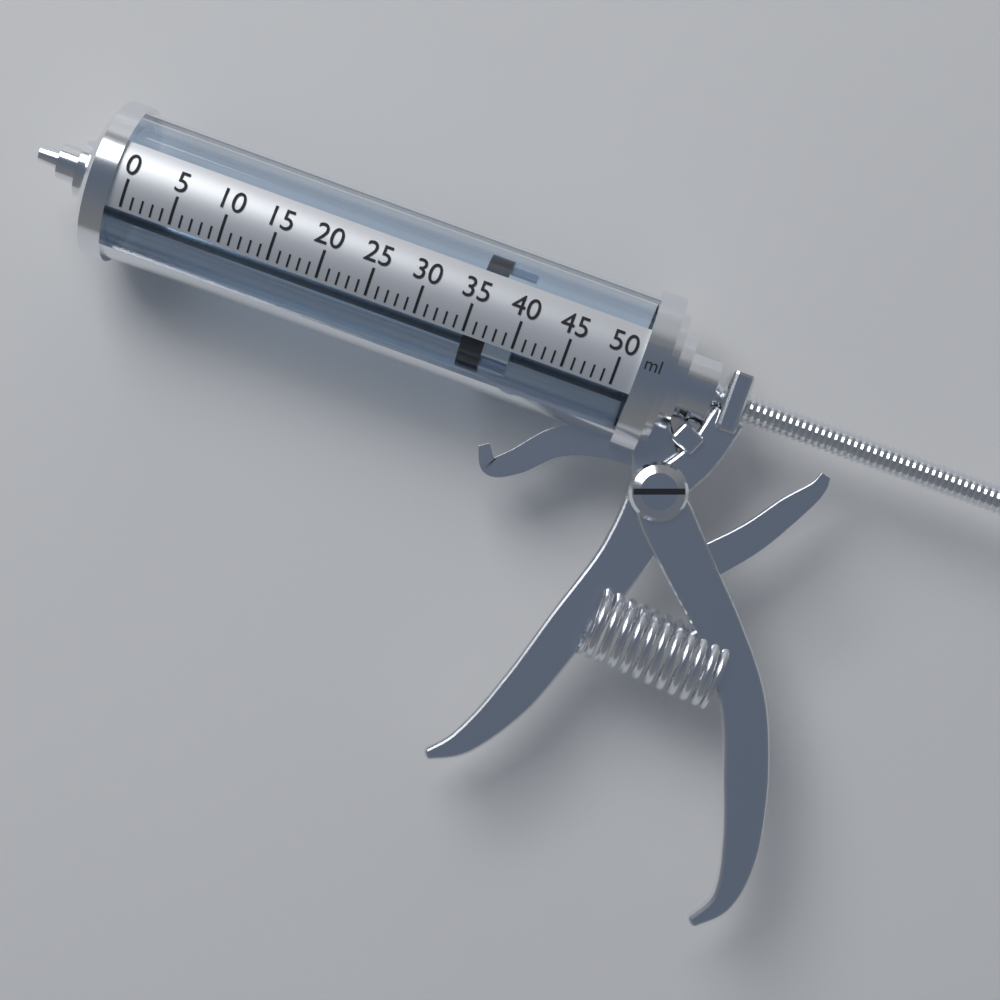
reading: 35 ml
